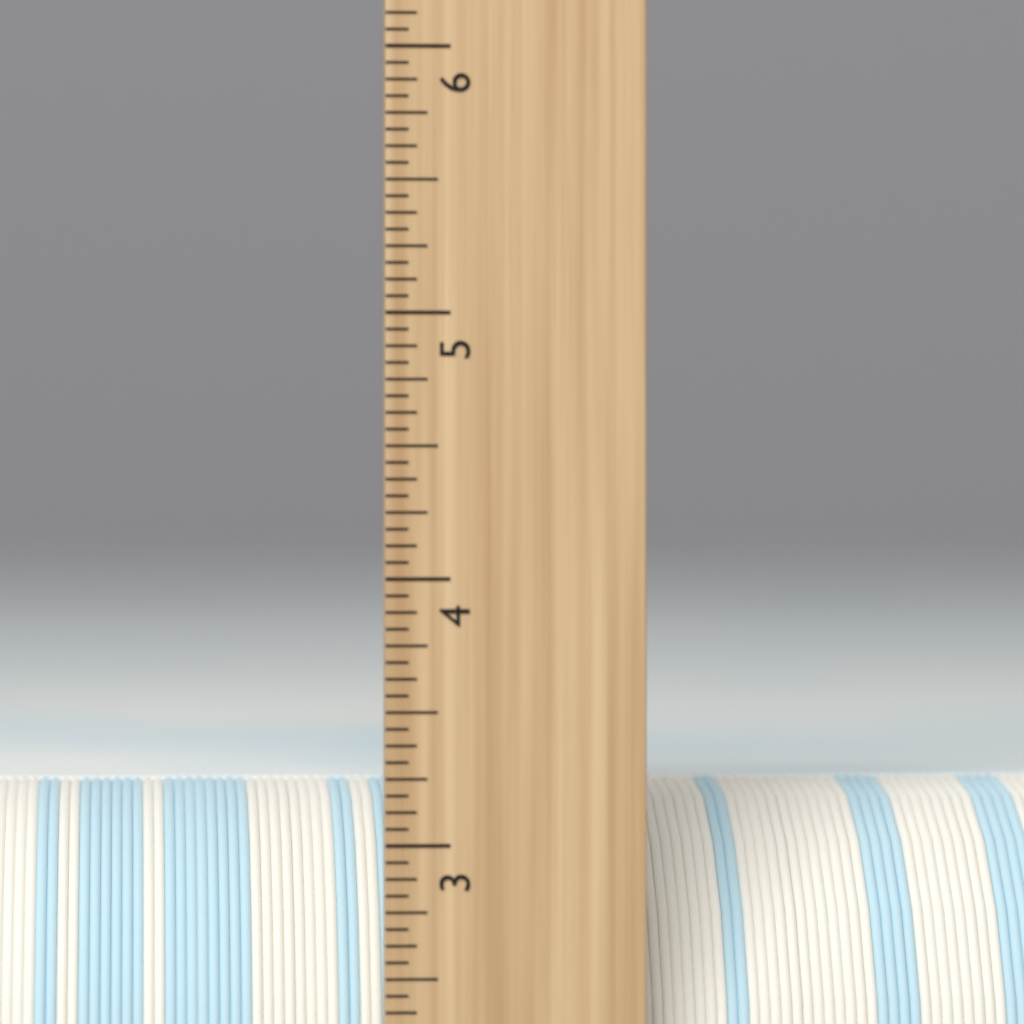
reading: 3.1875 inch
